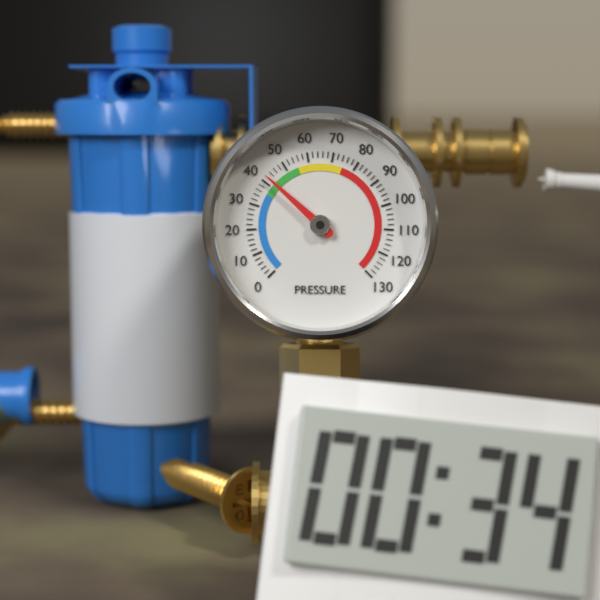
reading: 42 (no unit)
